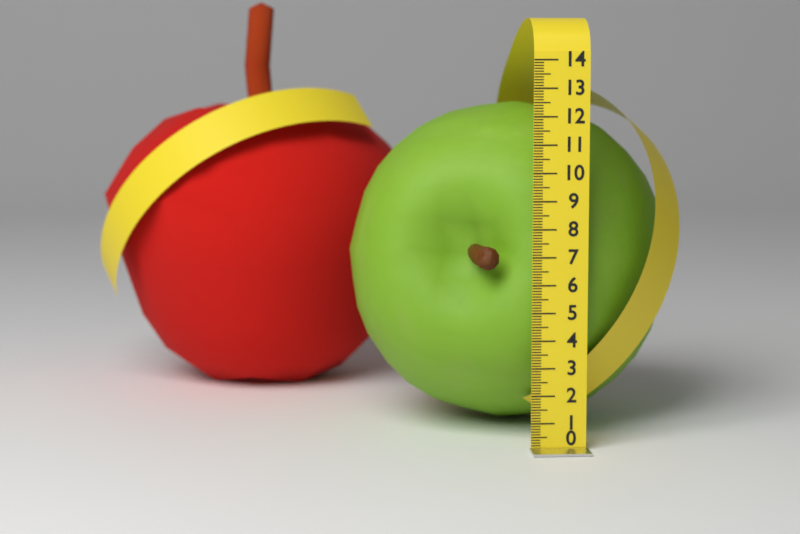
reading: 12.3 (no unit)
